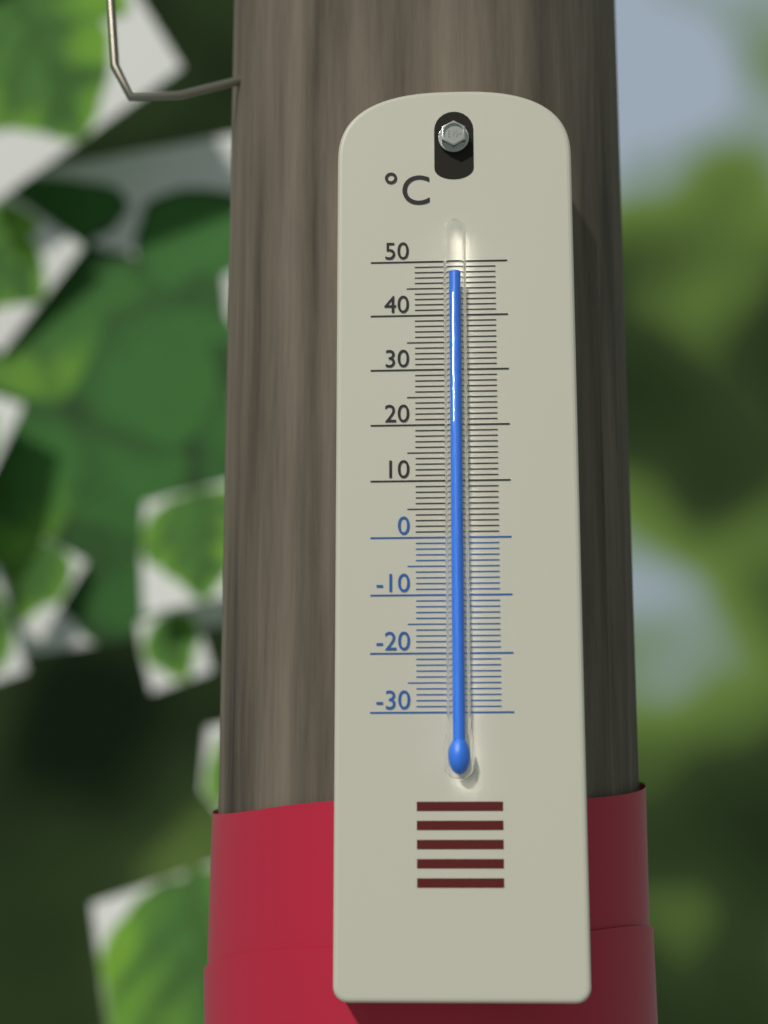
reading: 47 °C
